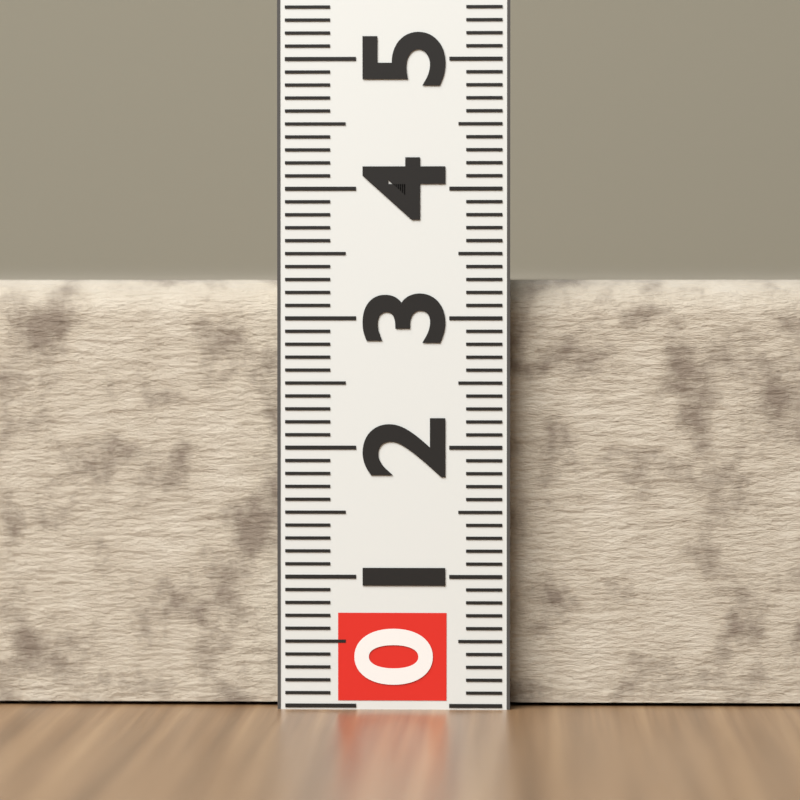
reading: 3.3 (no unit)
